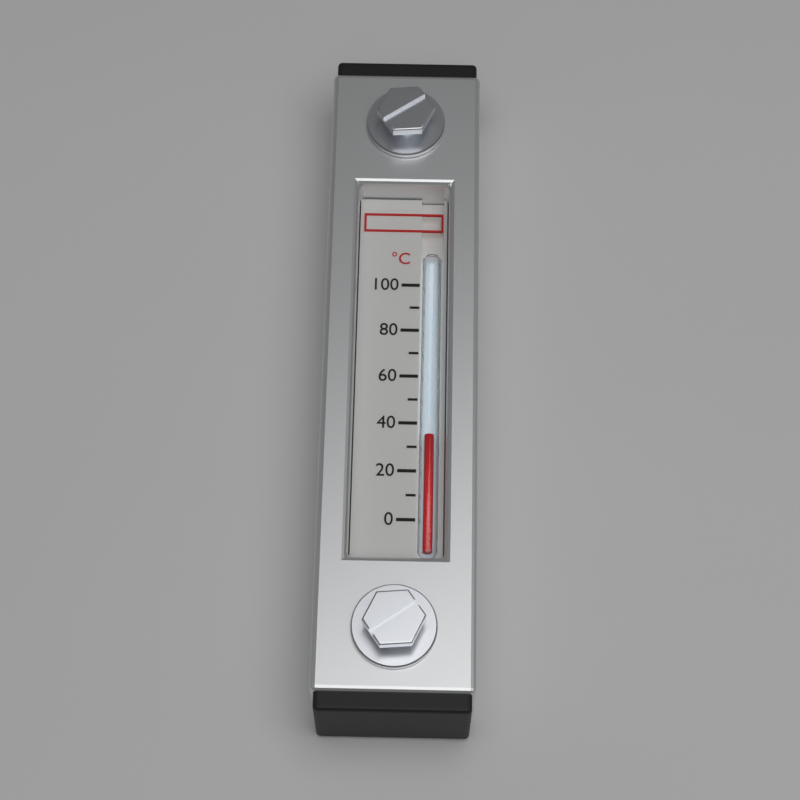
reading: 35 °C
